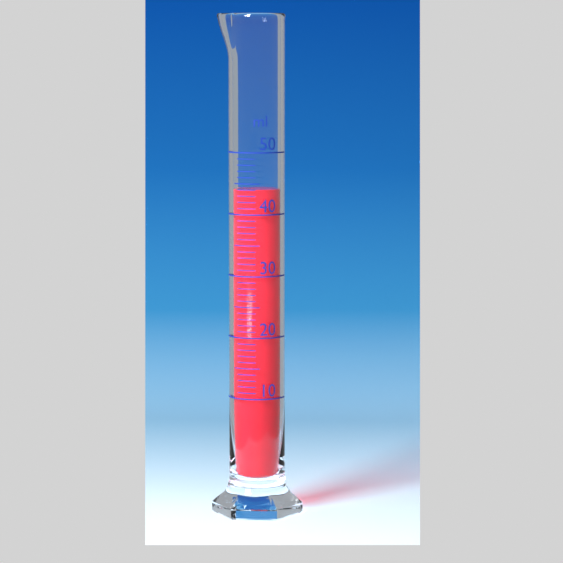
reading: 44 ml
